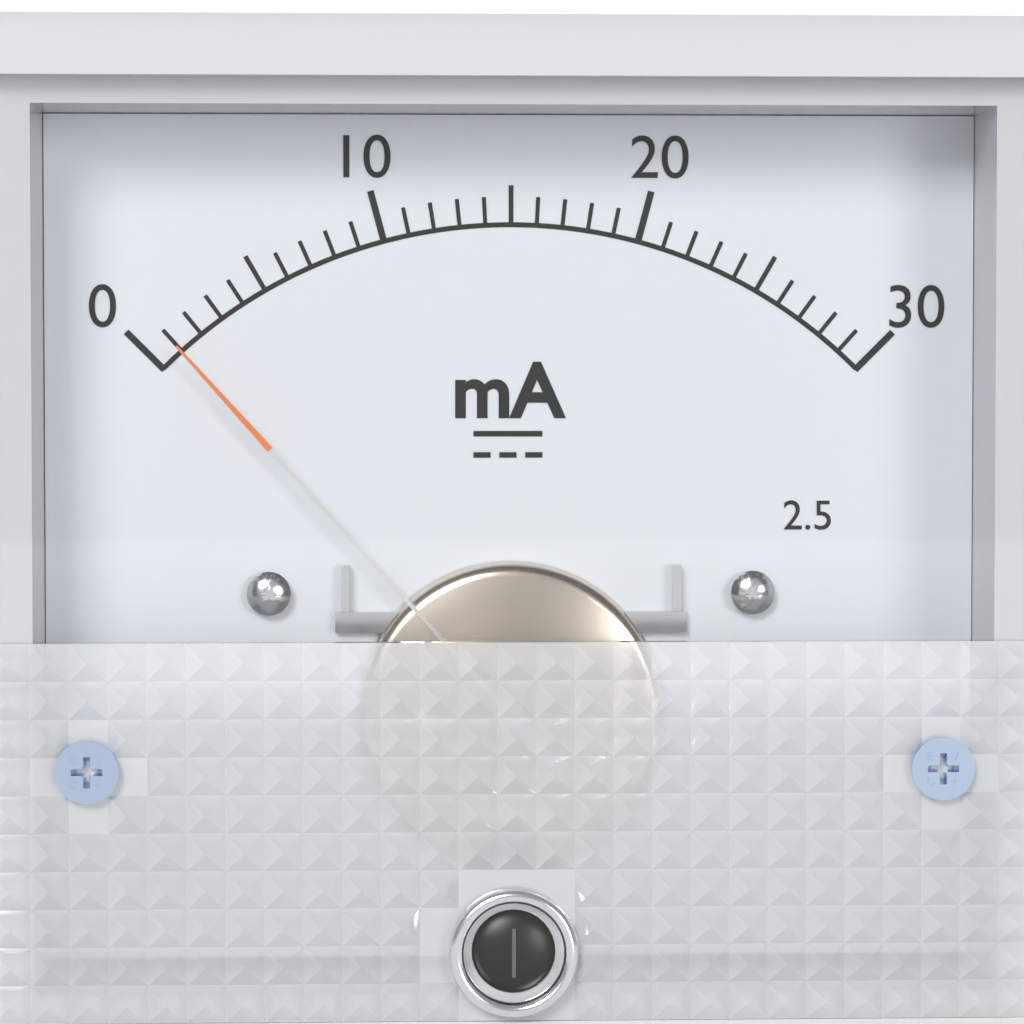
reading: 1 mA
